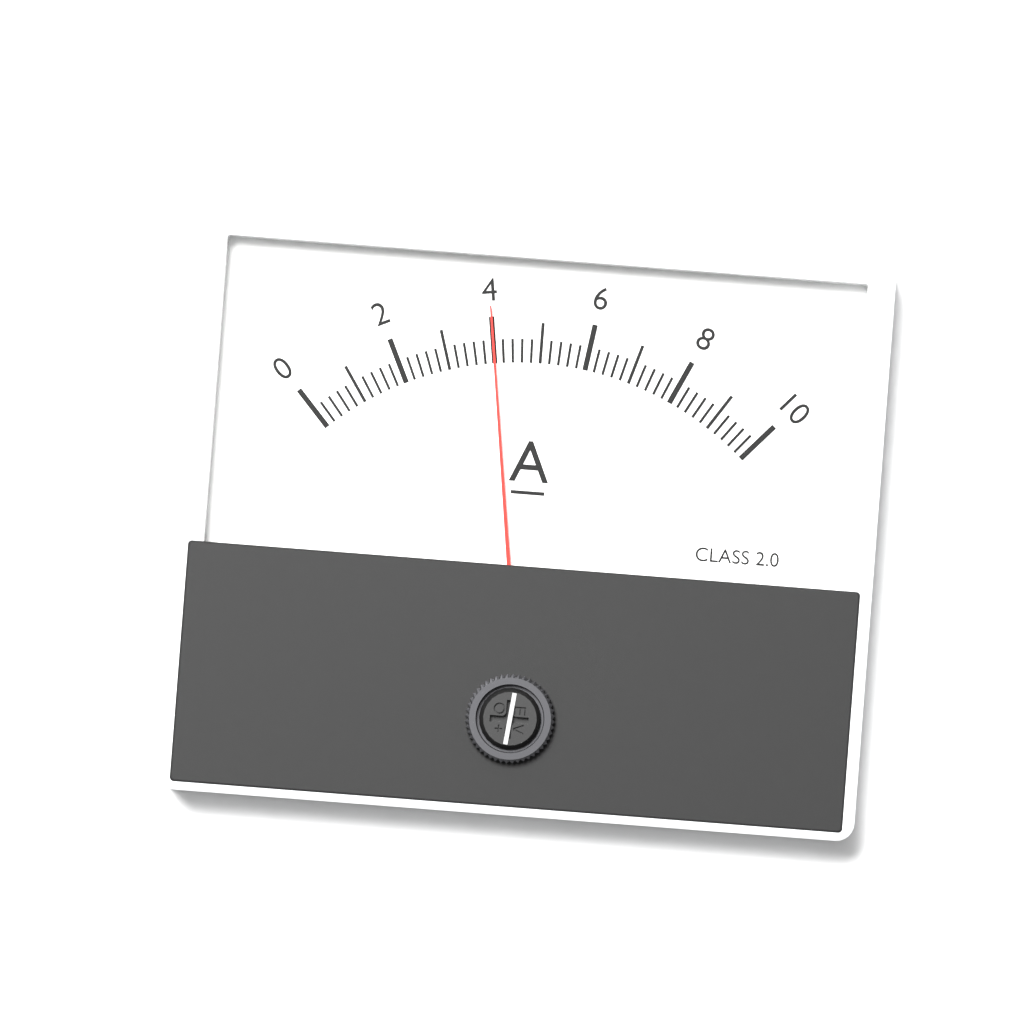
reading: 4.0 A
